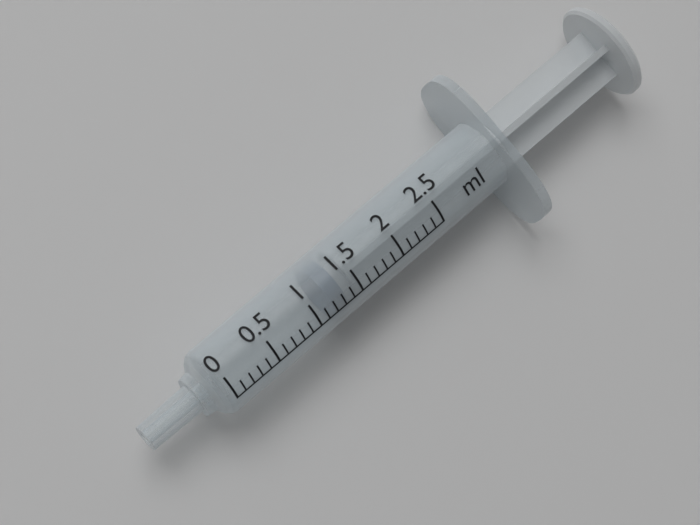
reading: 1.2 ml
